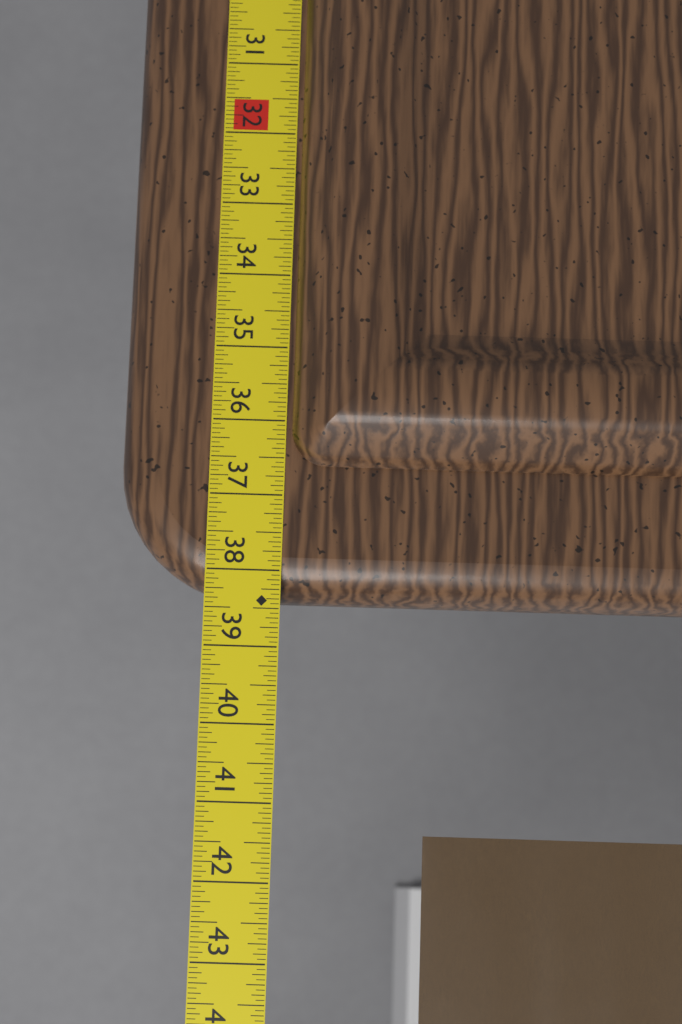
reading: 38.3750 in
